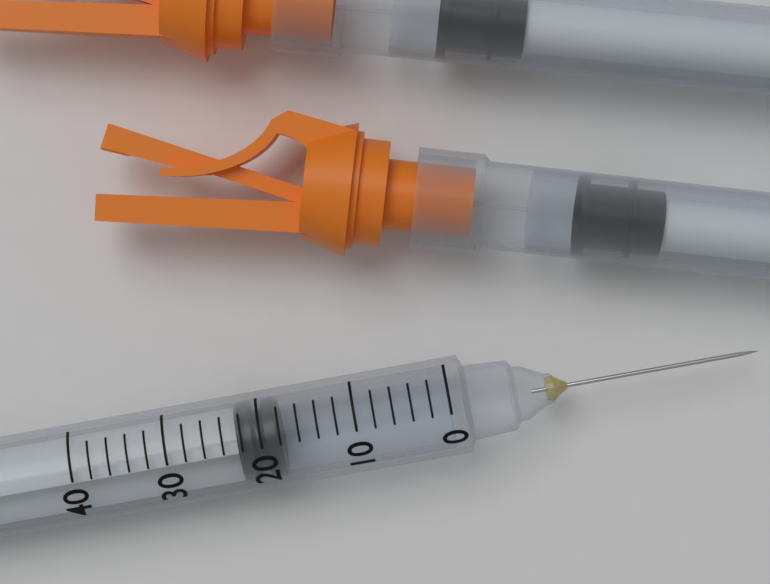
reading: 18 (no unit)
